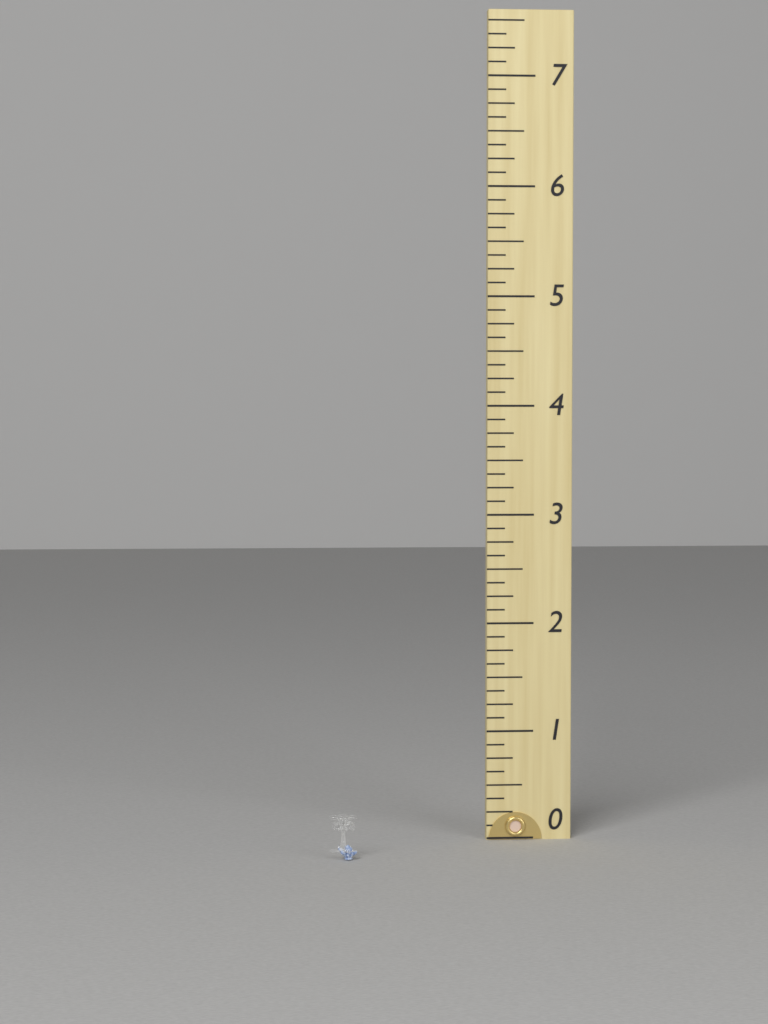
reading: 0.375 (no unit)
